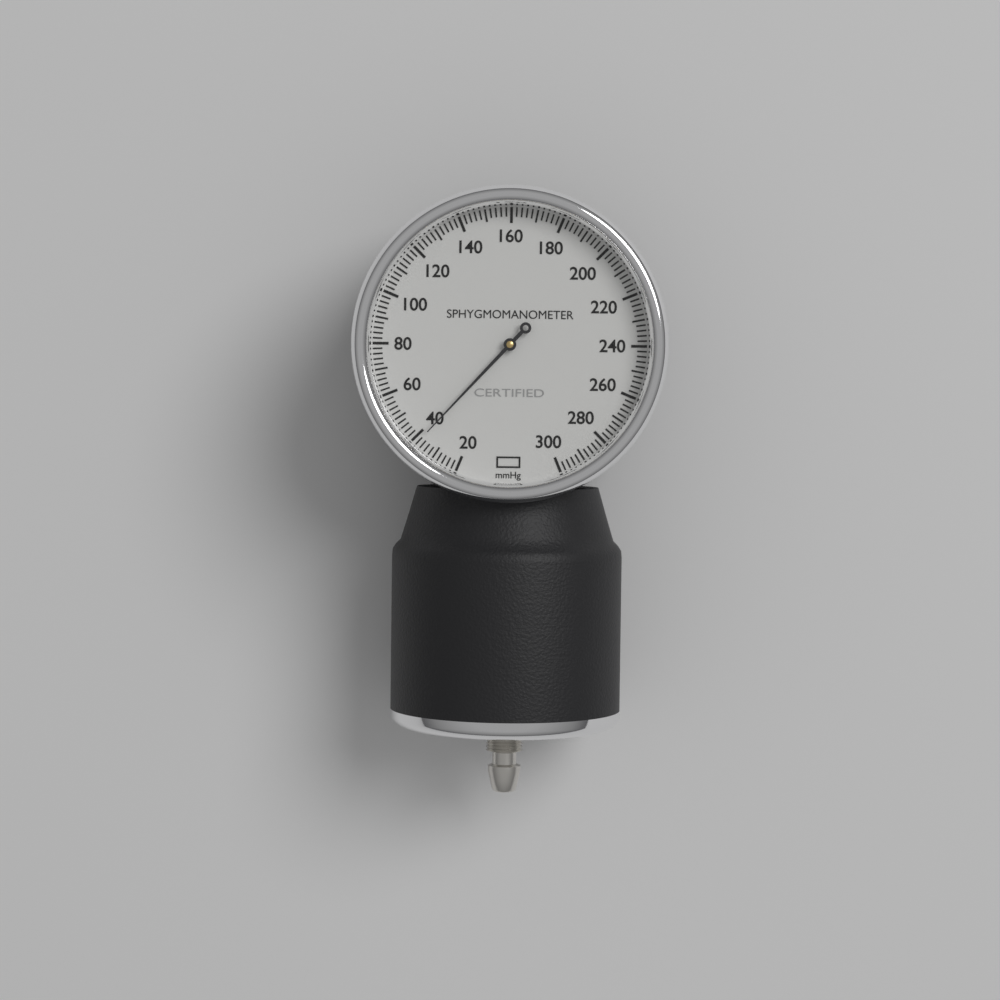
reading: 38 mmHg
